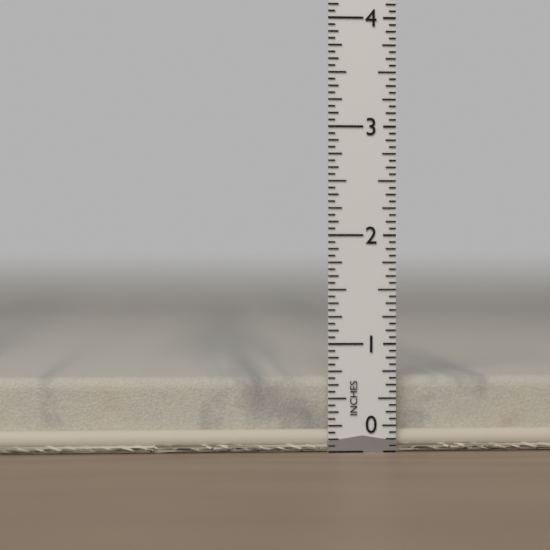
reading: 0.6875 in
